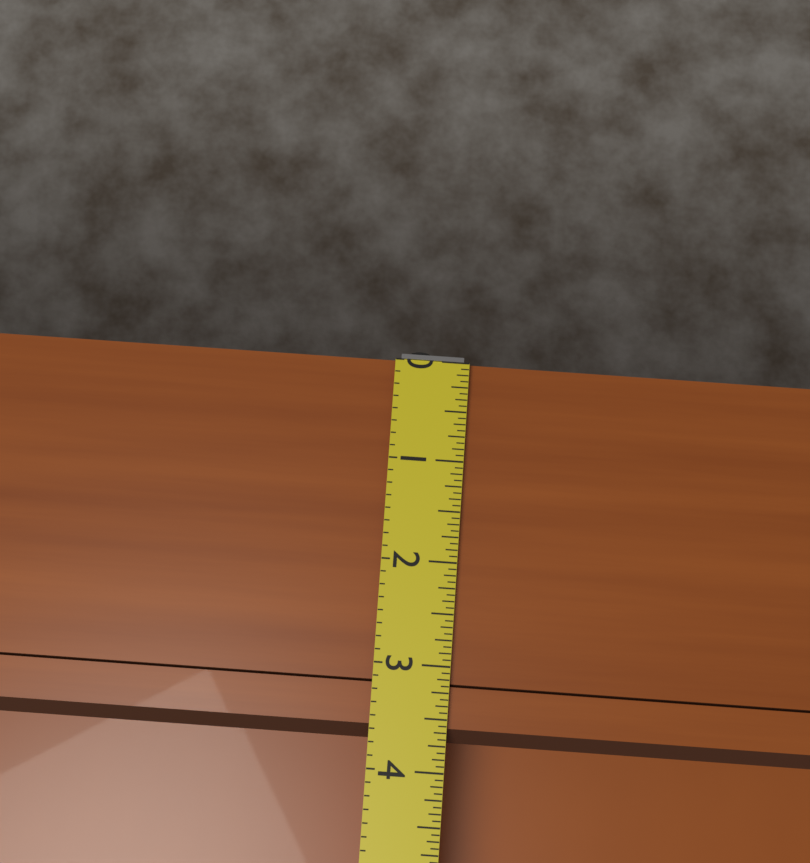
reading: 3.7500 (no unit)
